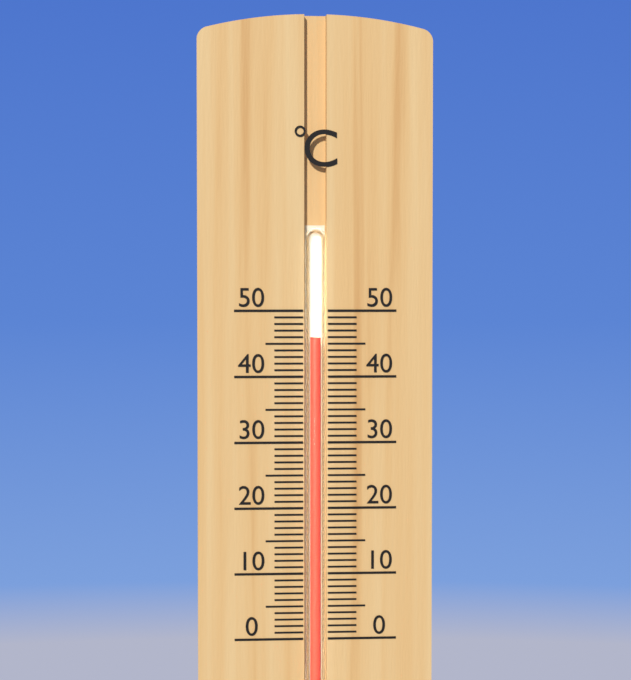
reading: 46 °C
